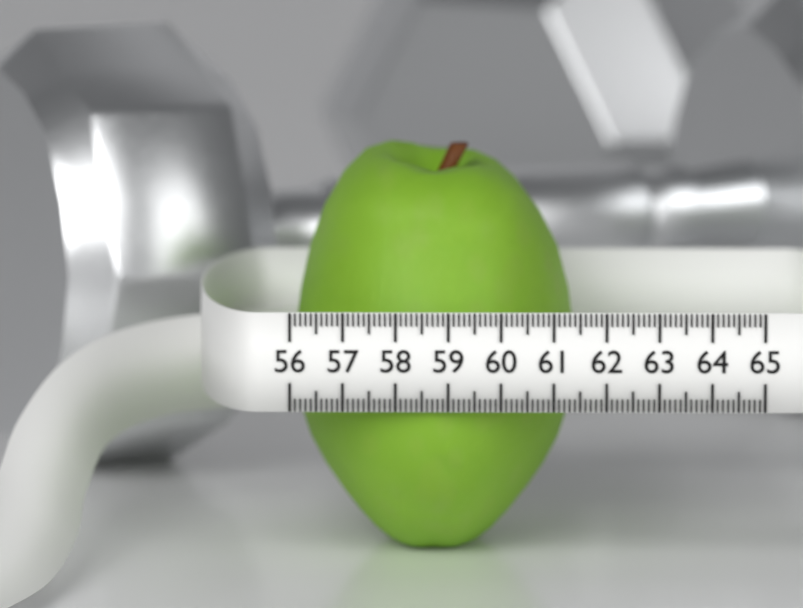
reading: 61.4 (no unit)
